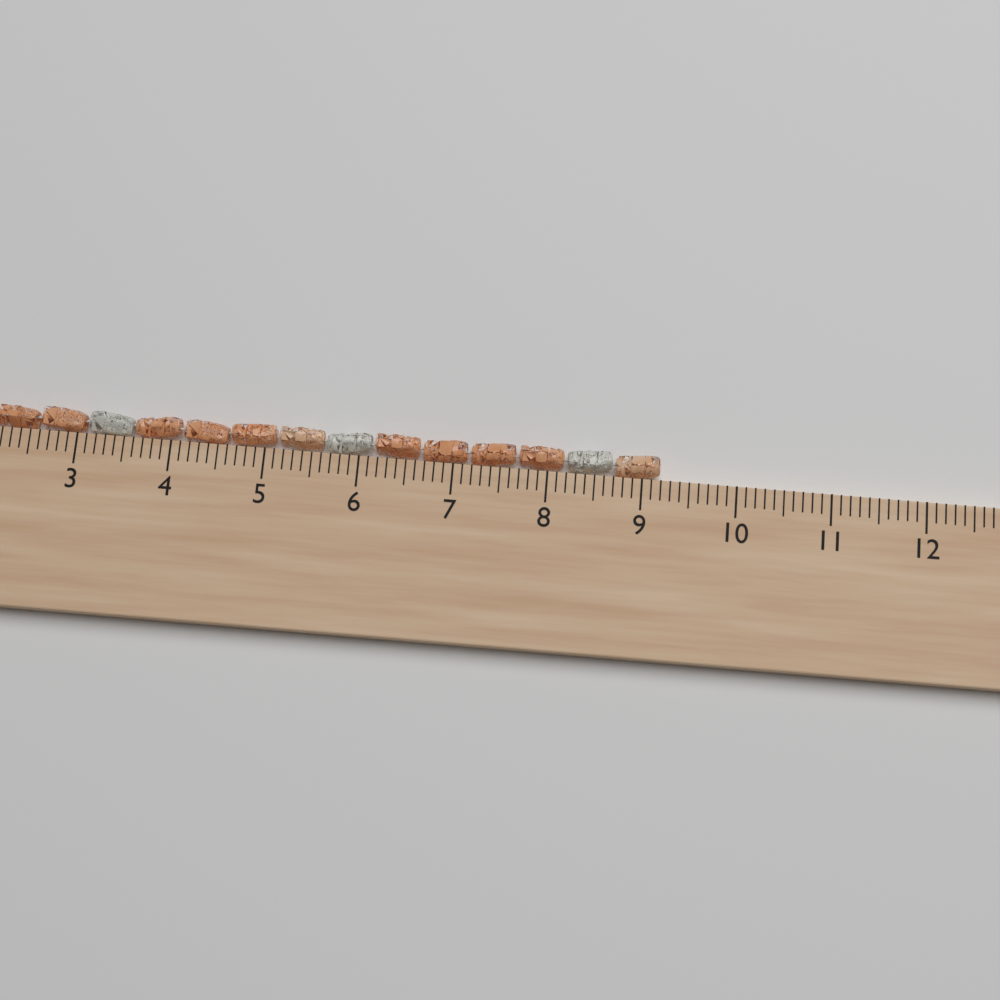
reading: 9.2 cm
